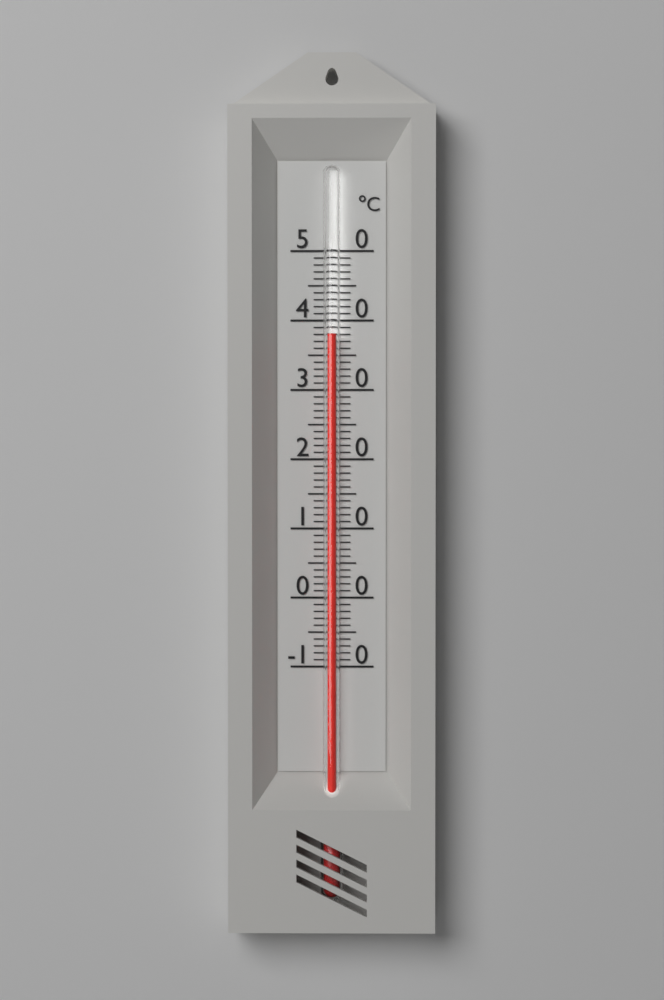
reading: 38 °C
